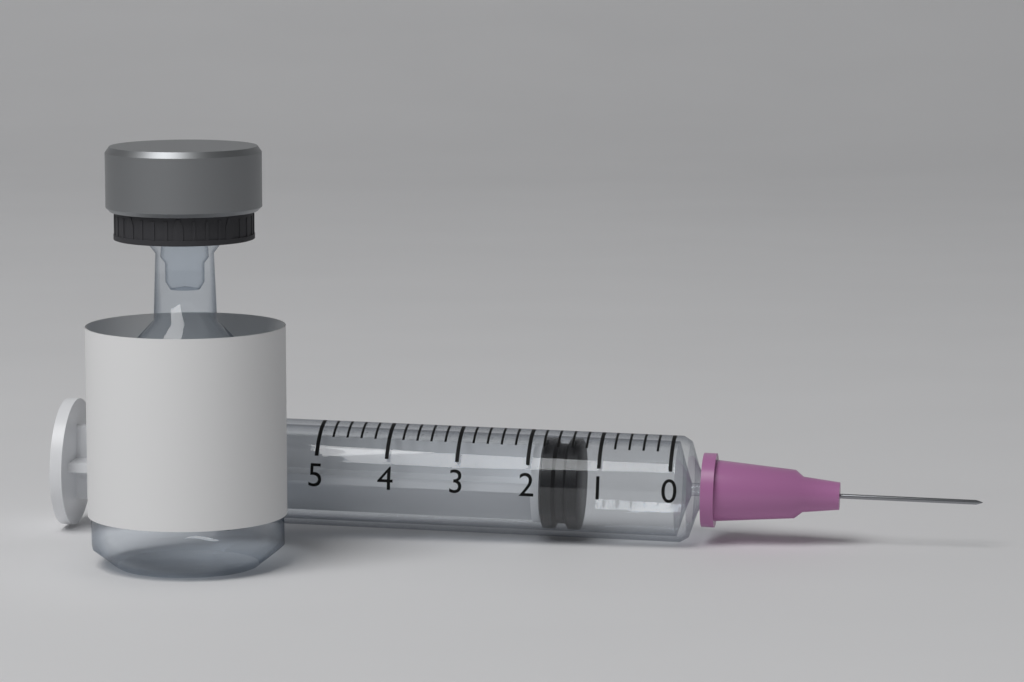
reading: 1.3 (no unit)
